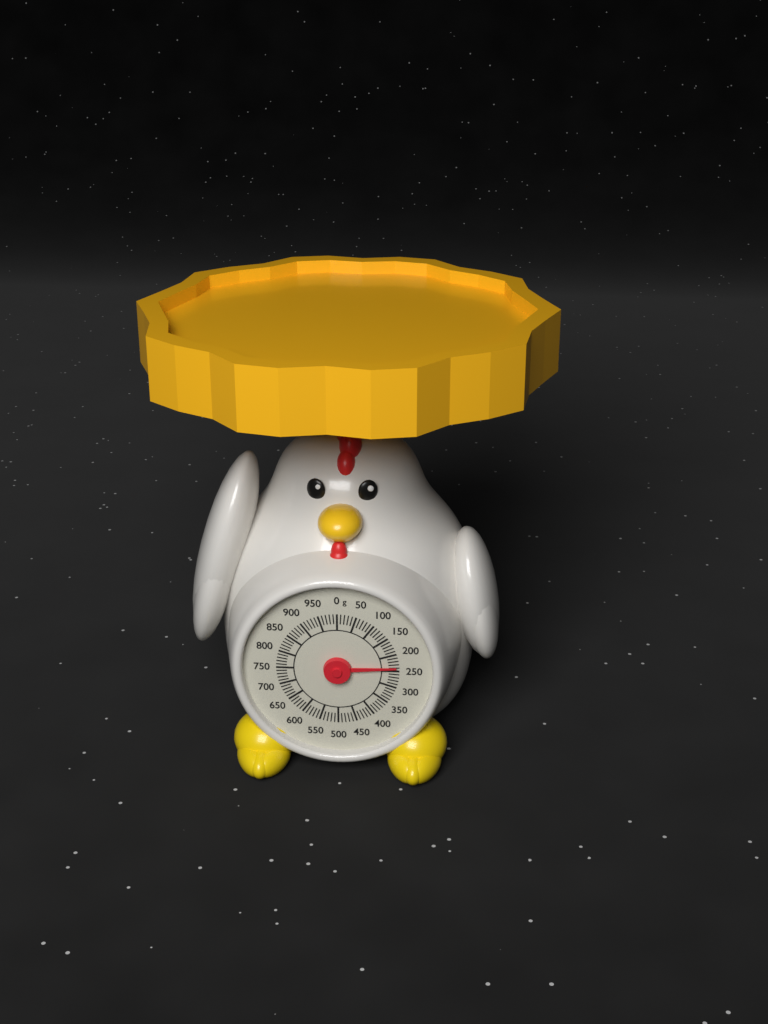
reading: 240 g
